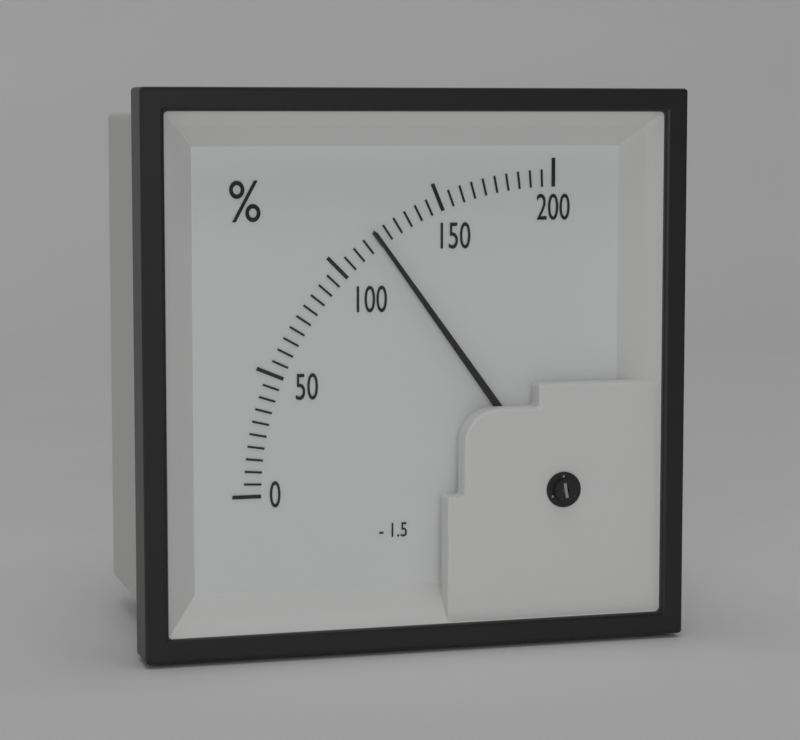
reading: 120 %
